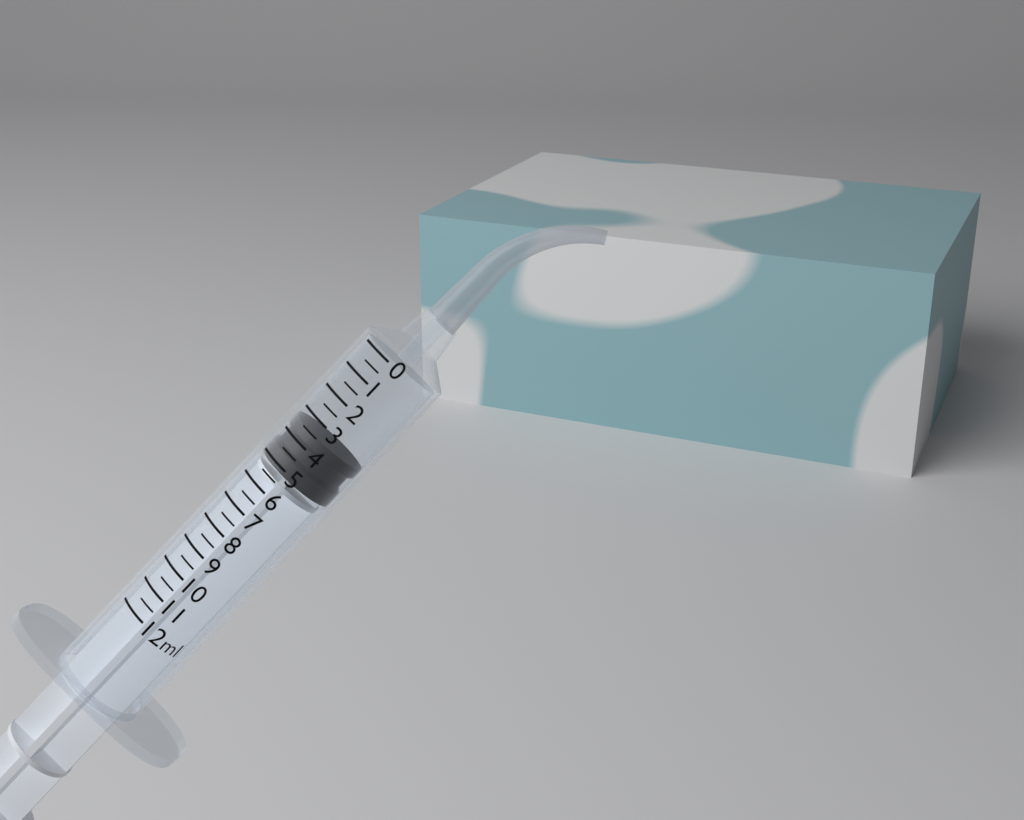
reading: 3.5 ml
